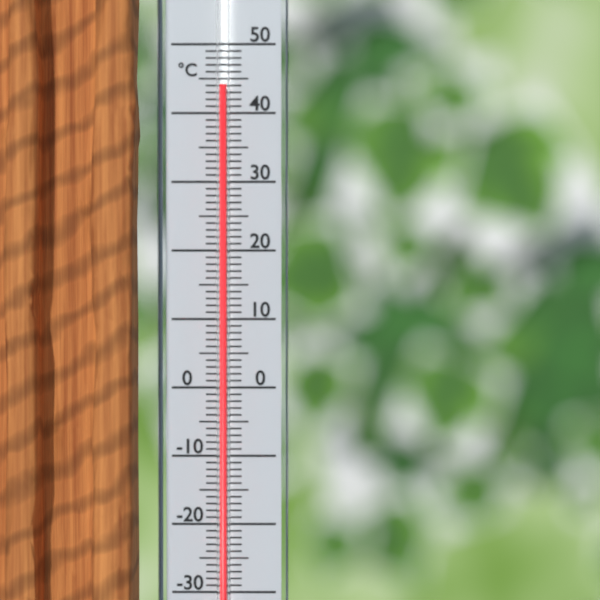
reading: 44 °C
